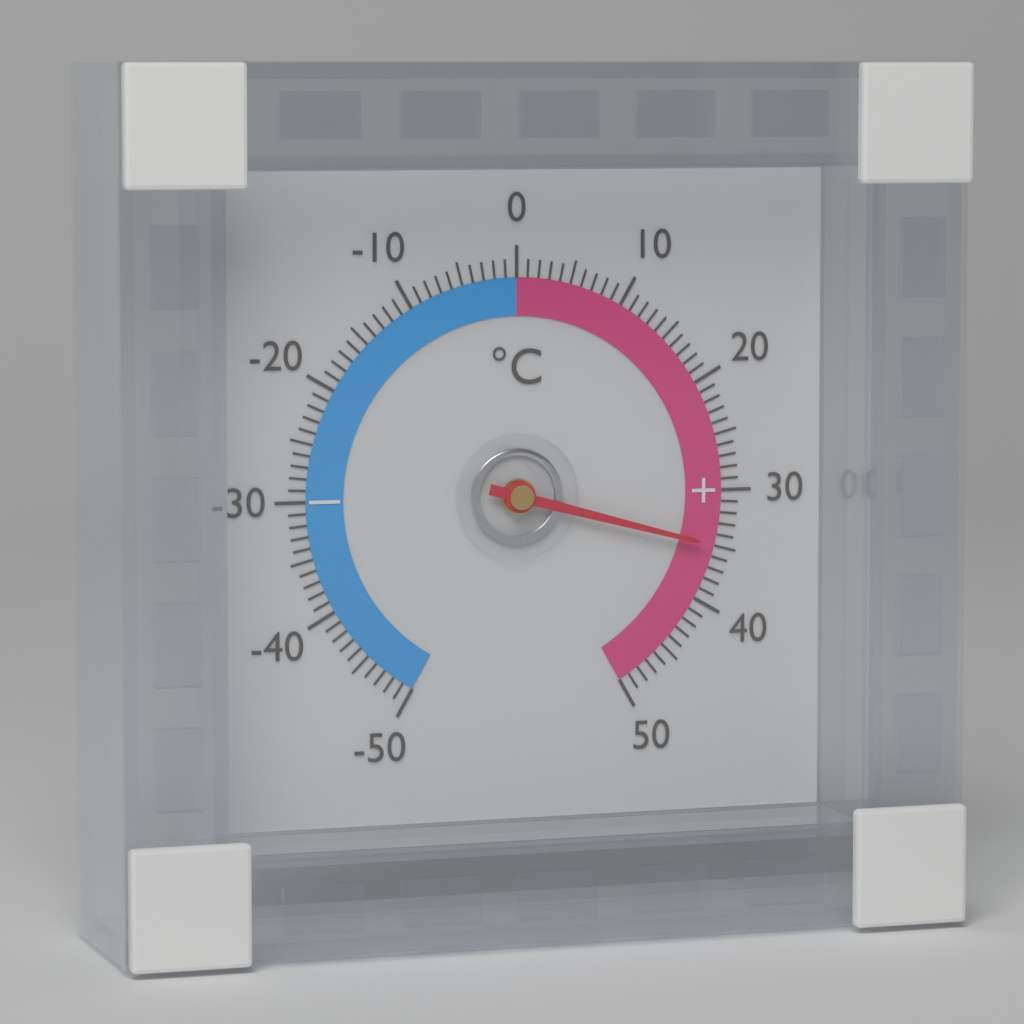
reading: 35 °C
